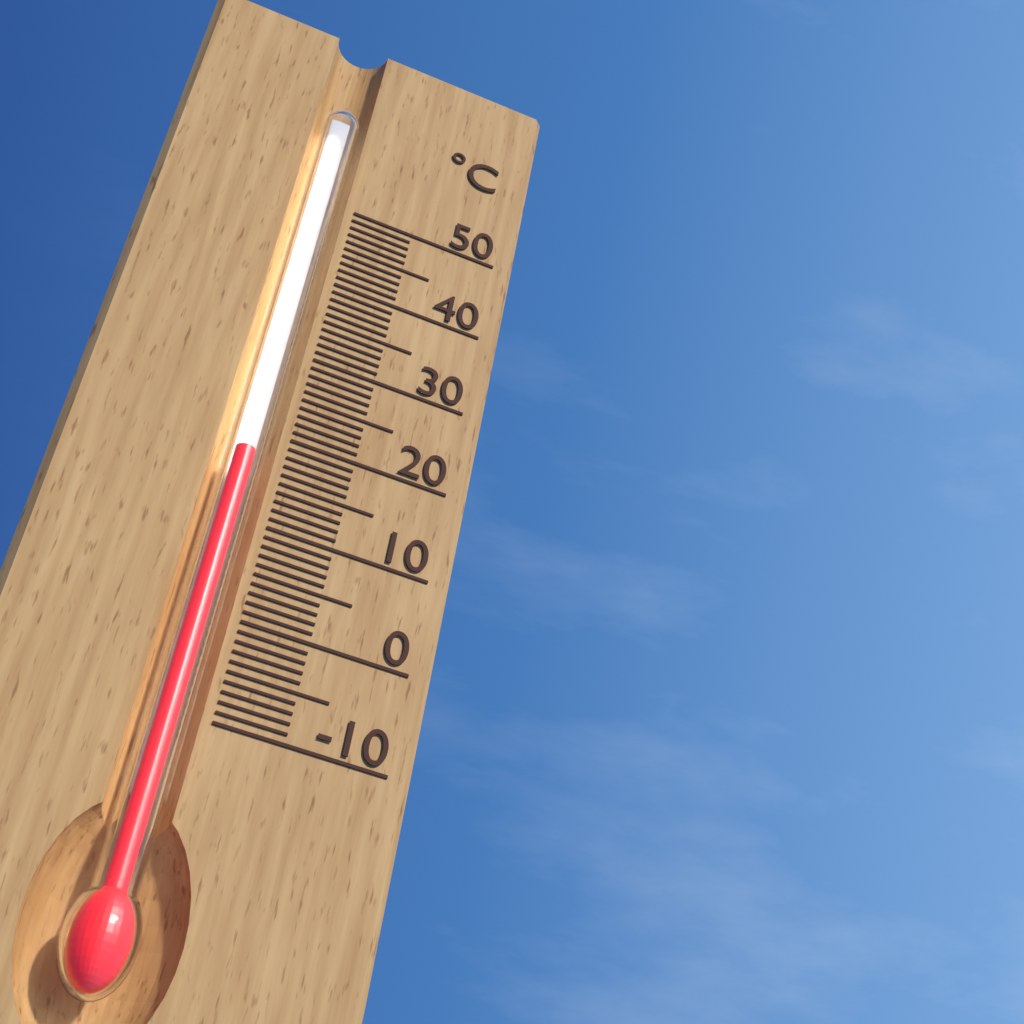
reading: 17 °C
